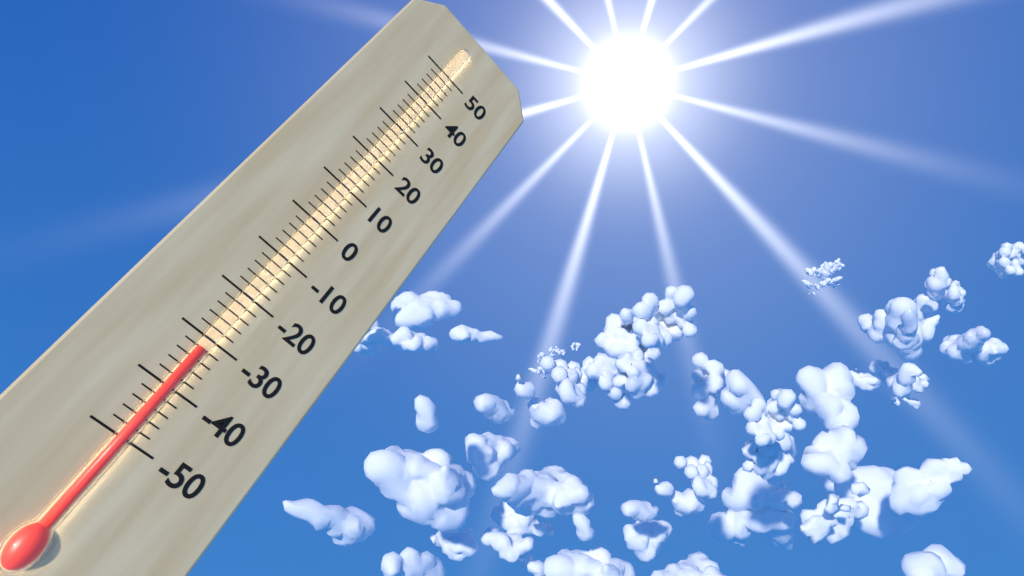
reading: -32 (no unit)
